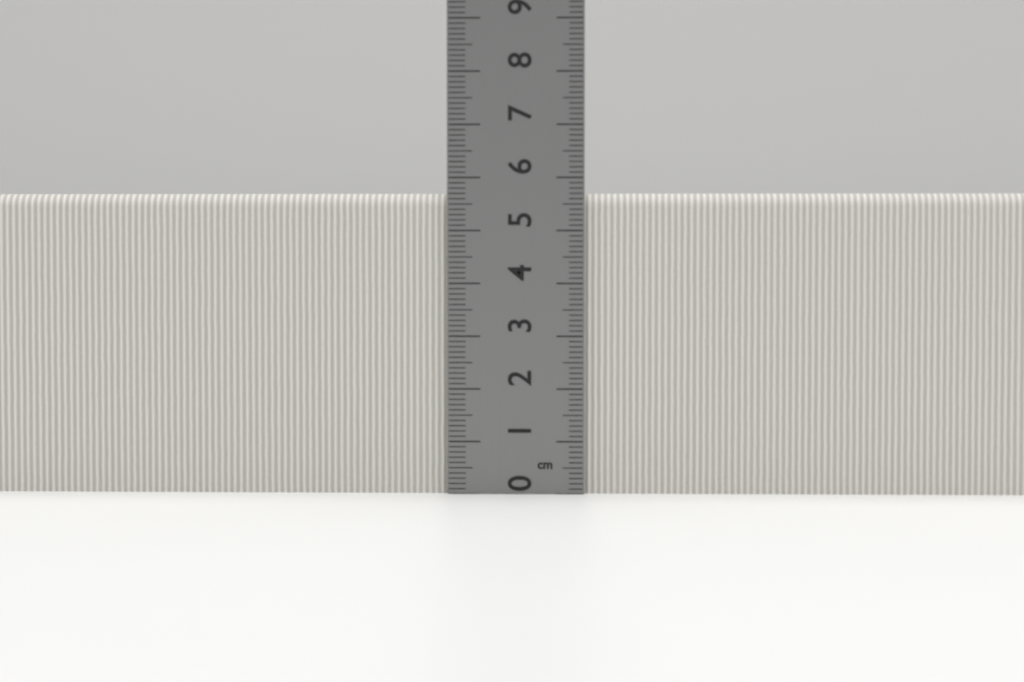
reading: 5.7 cm
